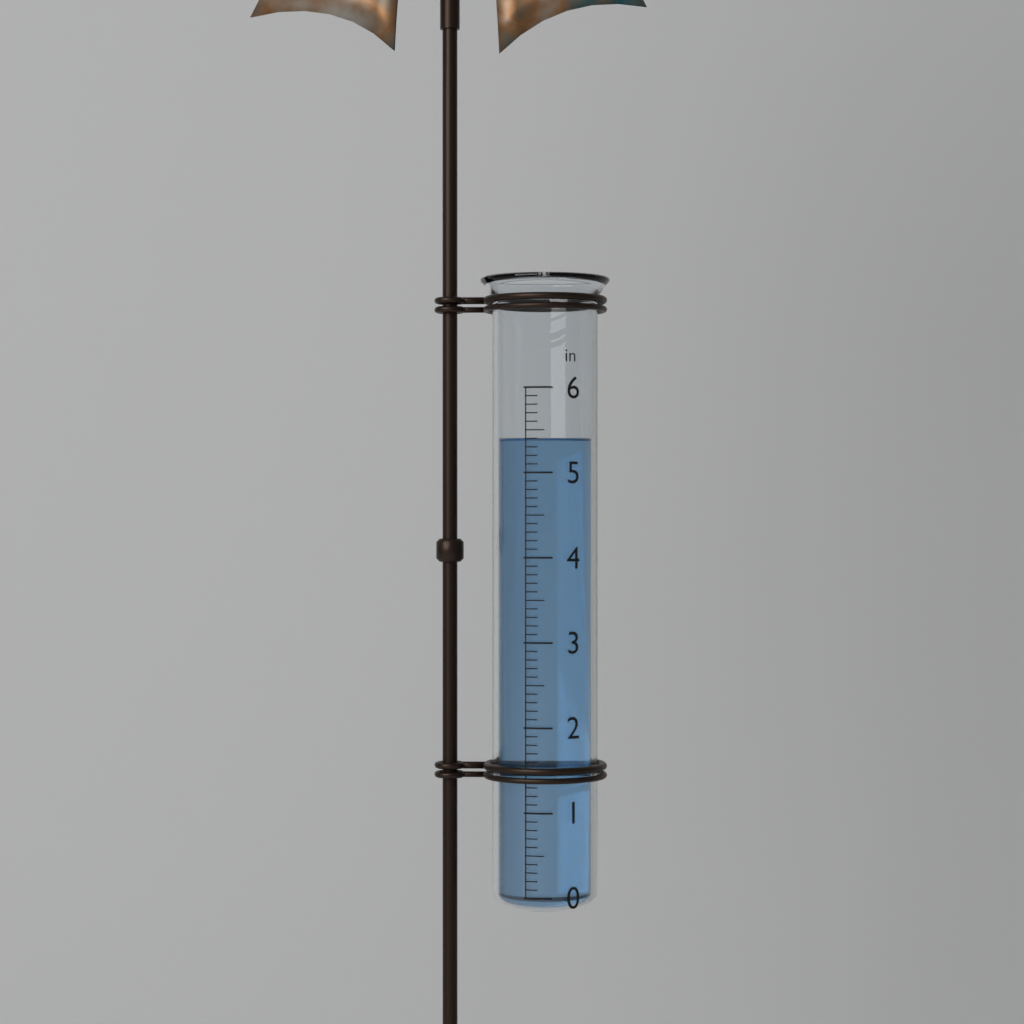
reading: 5.4 in
